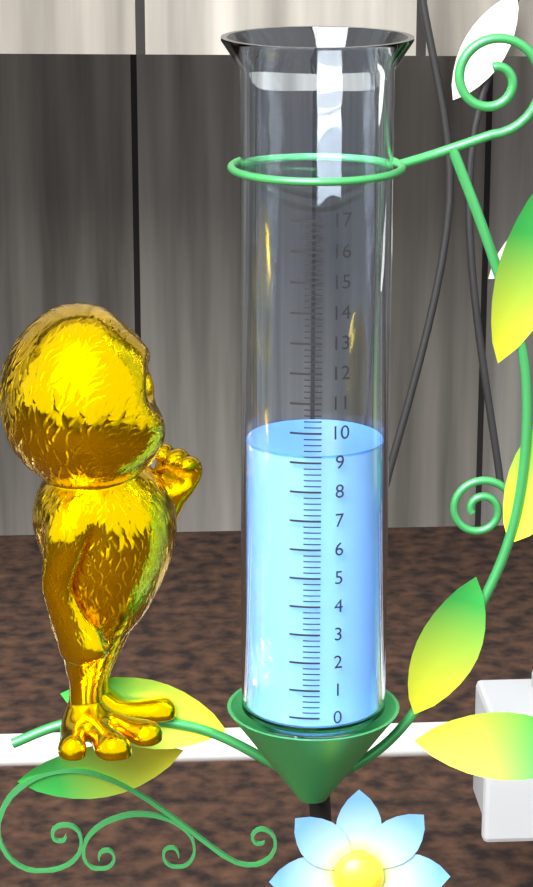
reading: 9.2 (no unit)
